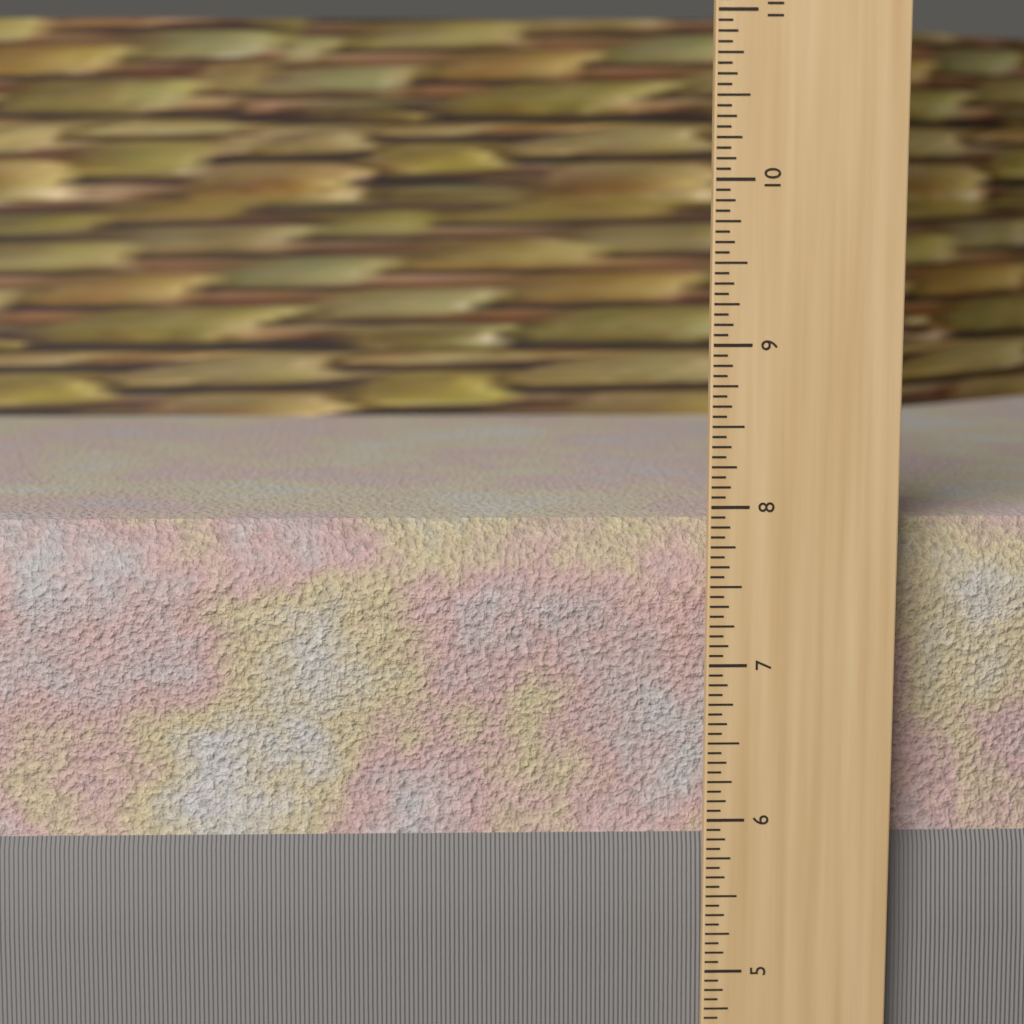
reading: 7.8750 in
